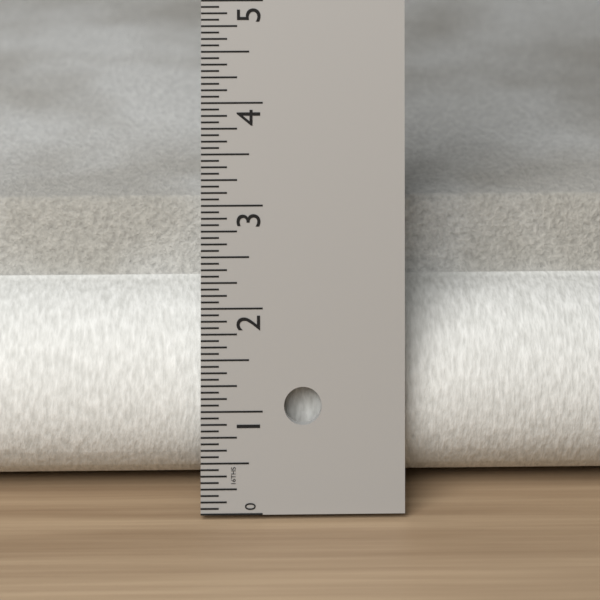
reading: 2.5625 in
